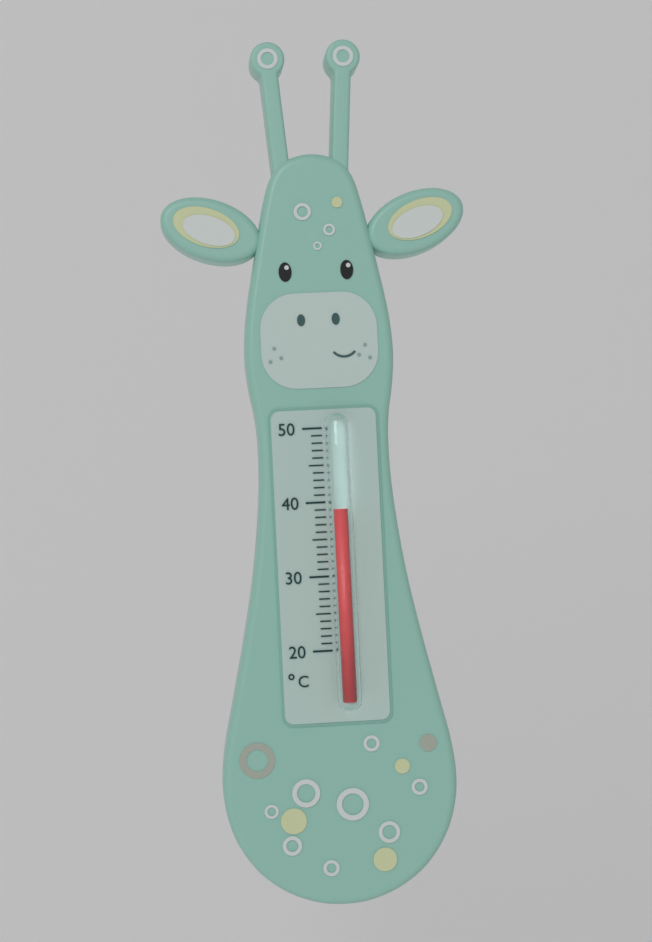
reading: 39 °C
